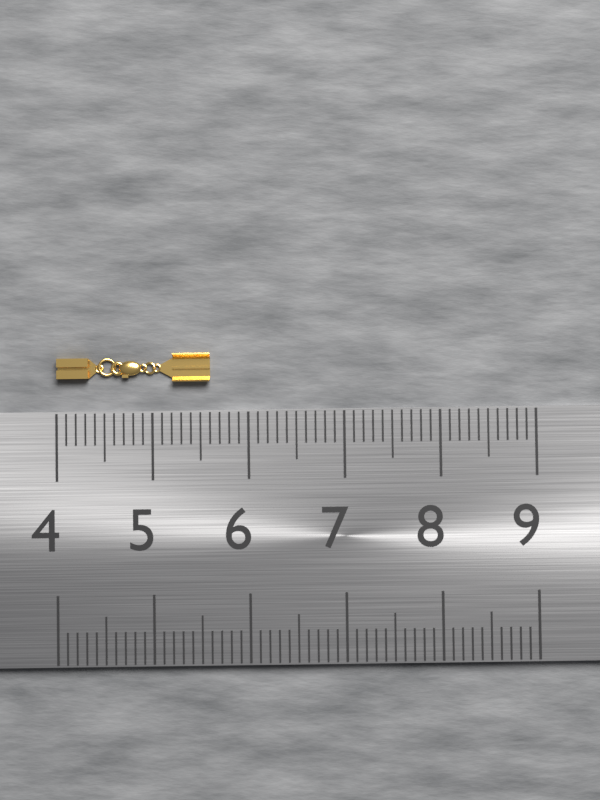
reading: 5.6 (no unit)
